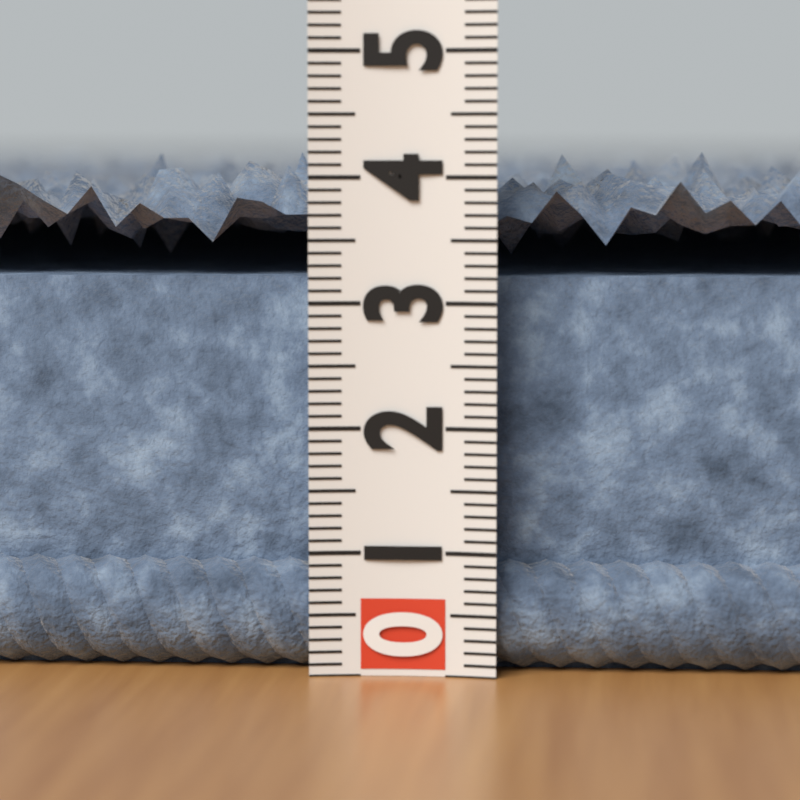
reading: 4.2 (no unit)
